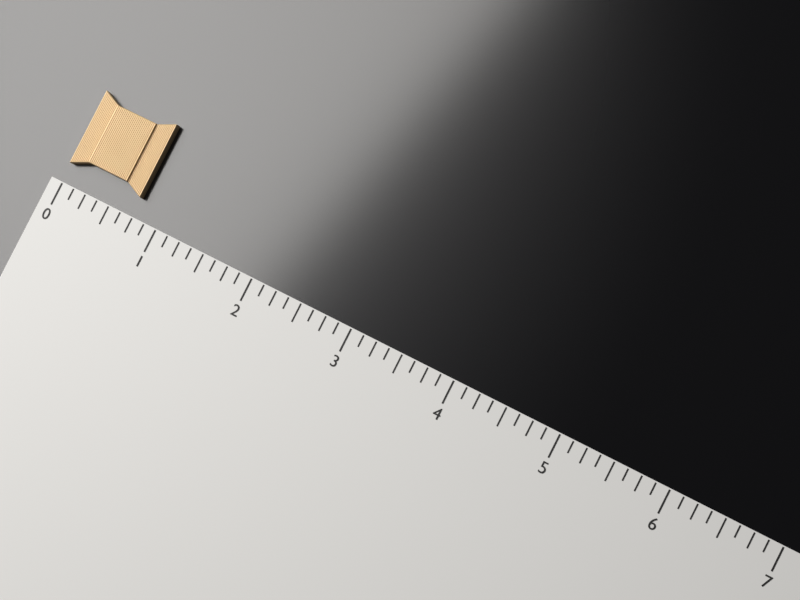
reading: 0.750 (no unit)
